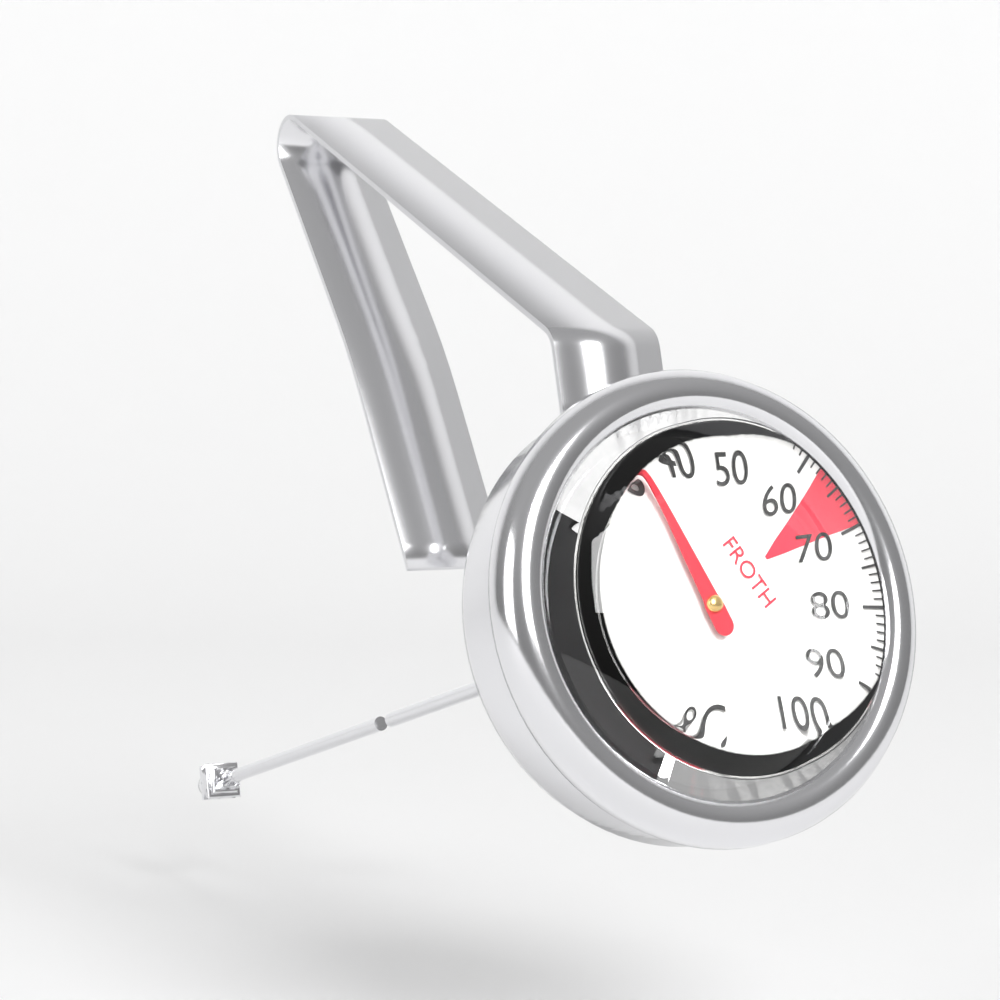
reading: 33 °C
